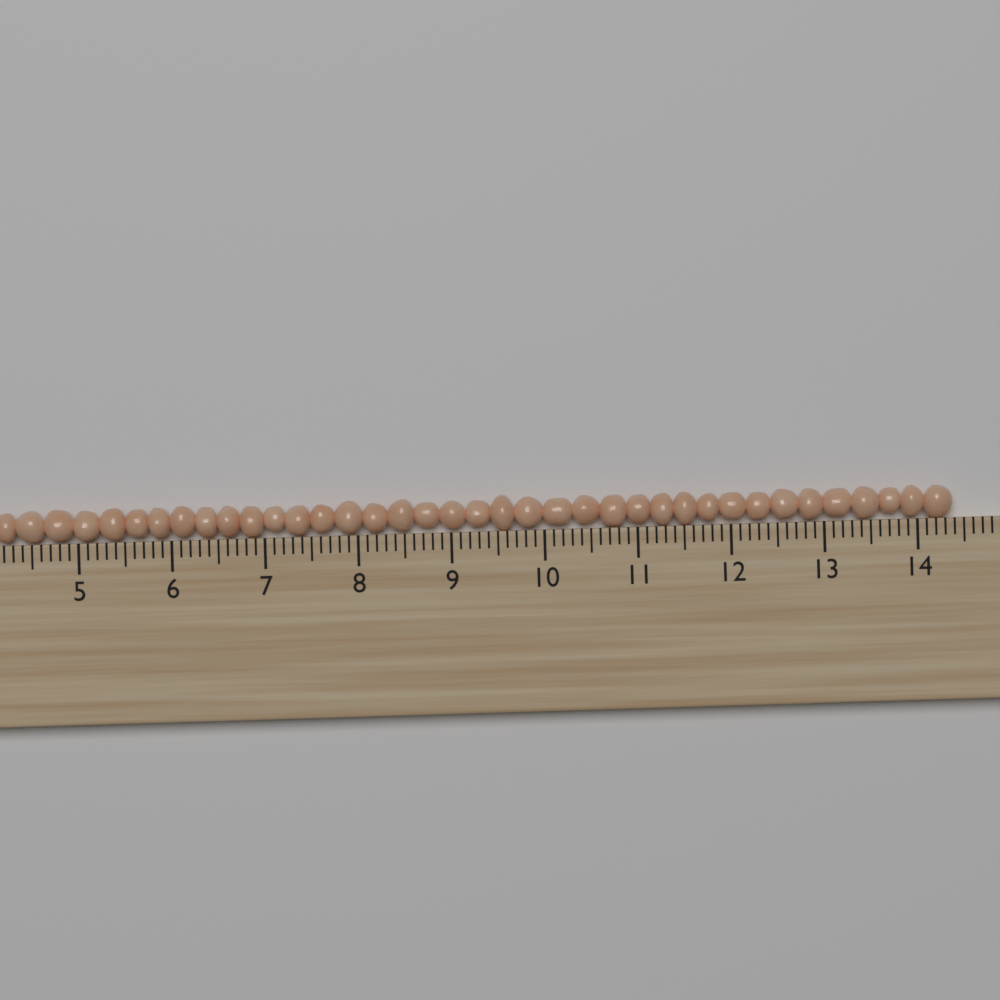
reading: 14.4 (no unit)
